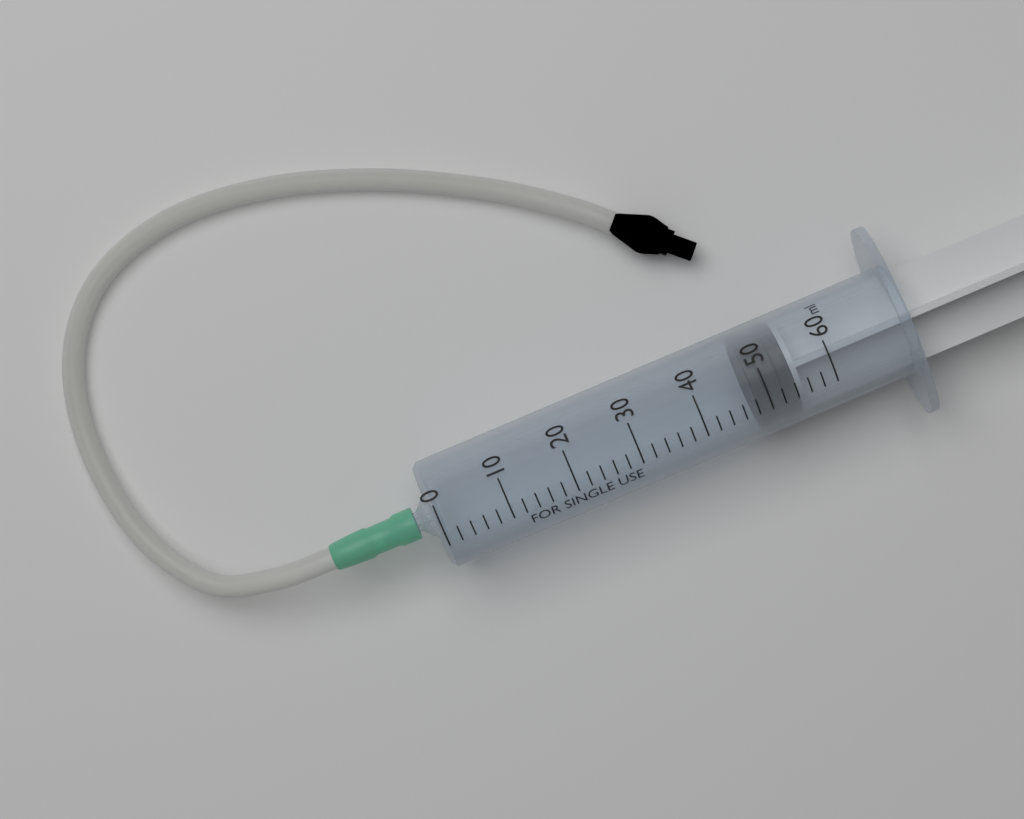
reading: 48 ml
